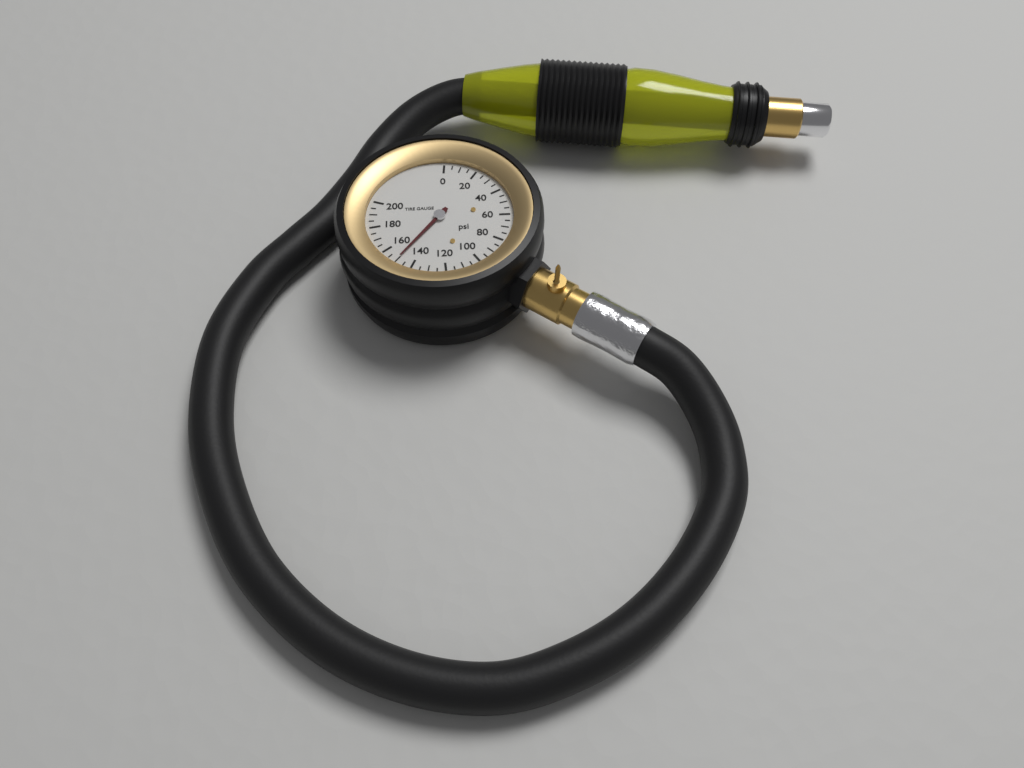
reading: 150 psi
